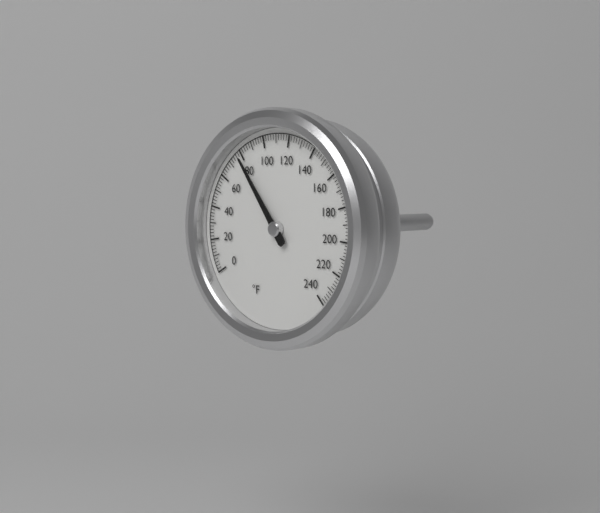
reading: 78 °F
